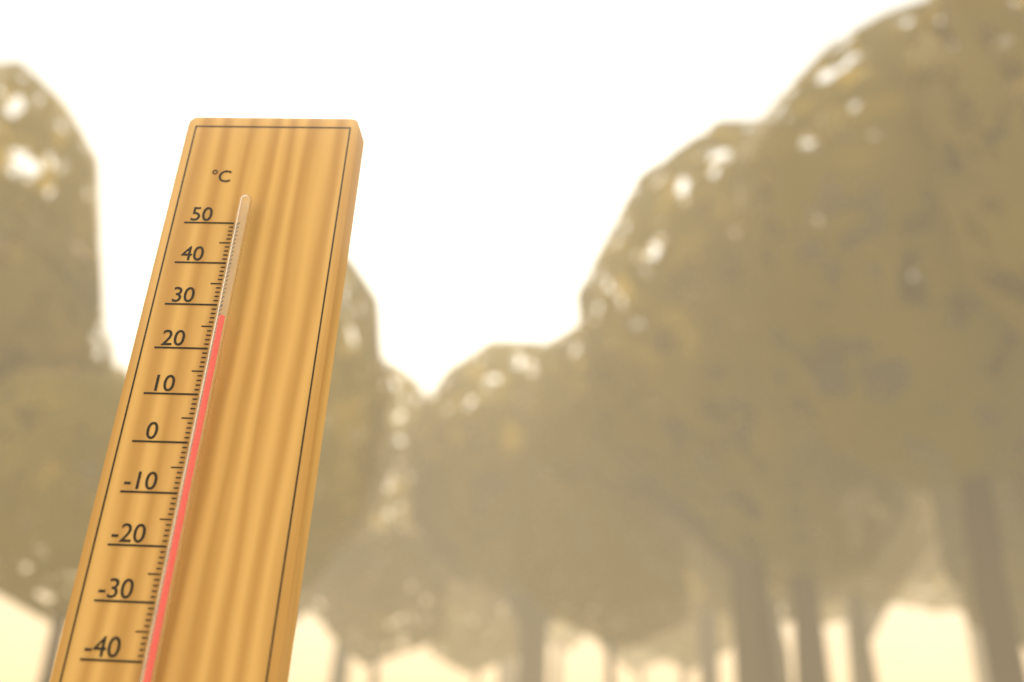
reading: 26 °C
